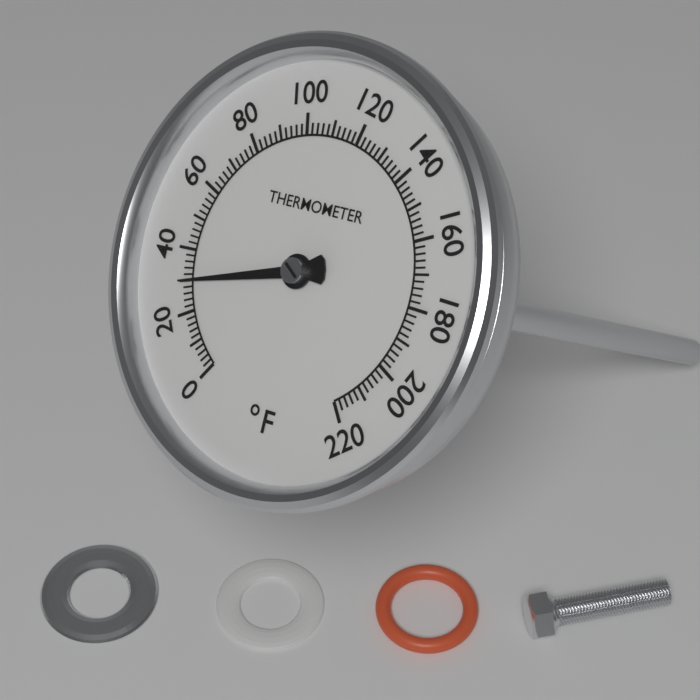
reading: 30 °F
